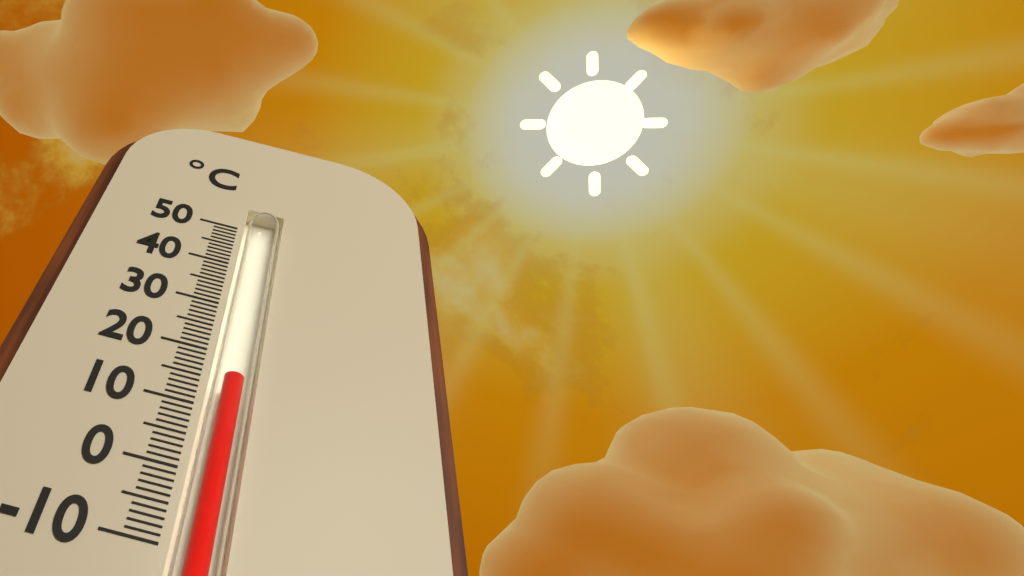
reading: 16 °C
